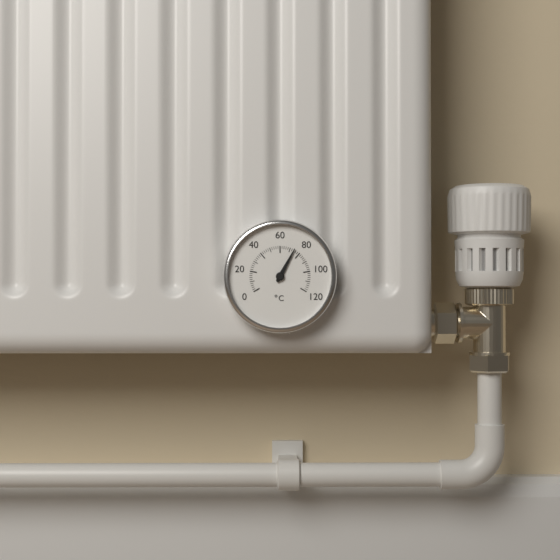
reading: 74 °C
